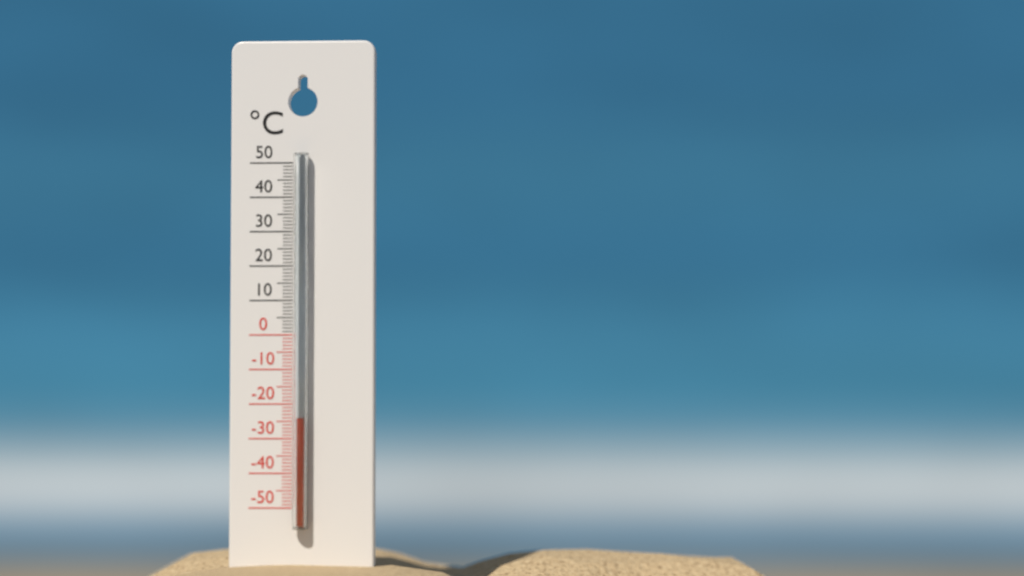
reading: -24 °C
